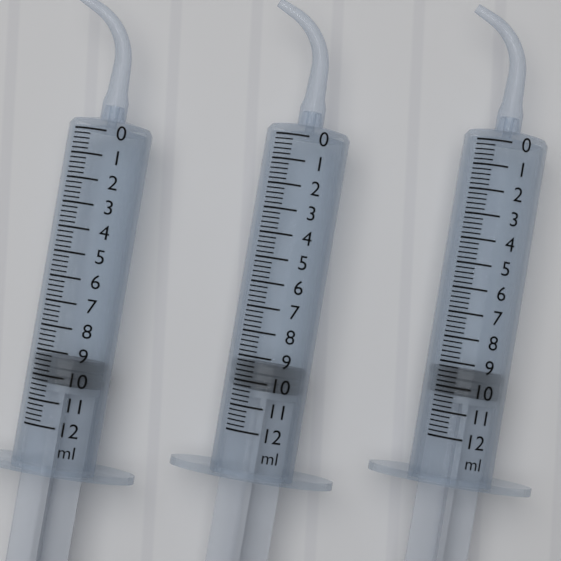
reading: 9.2 ml
